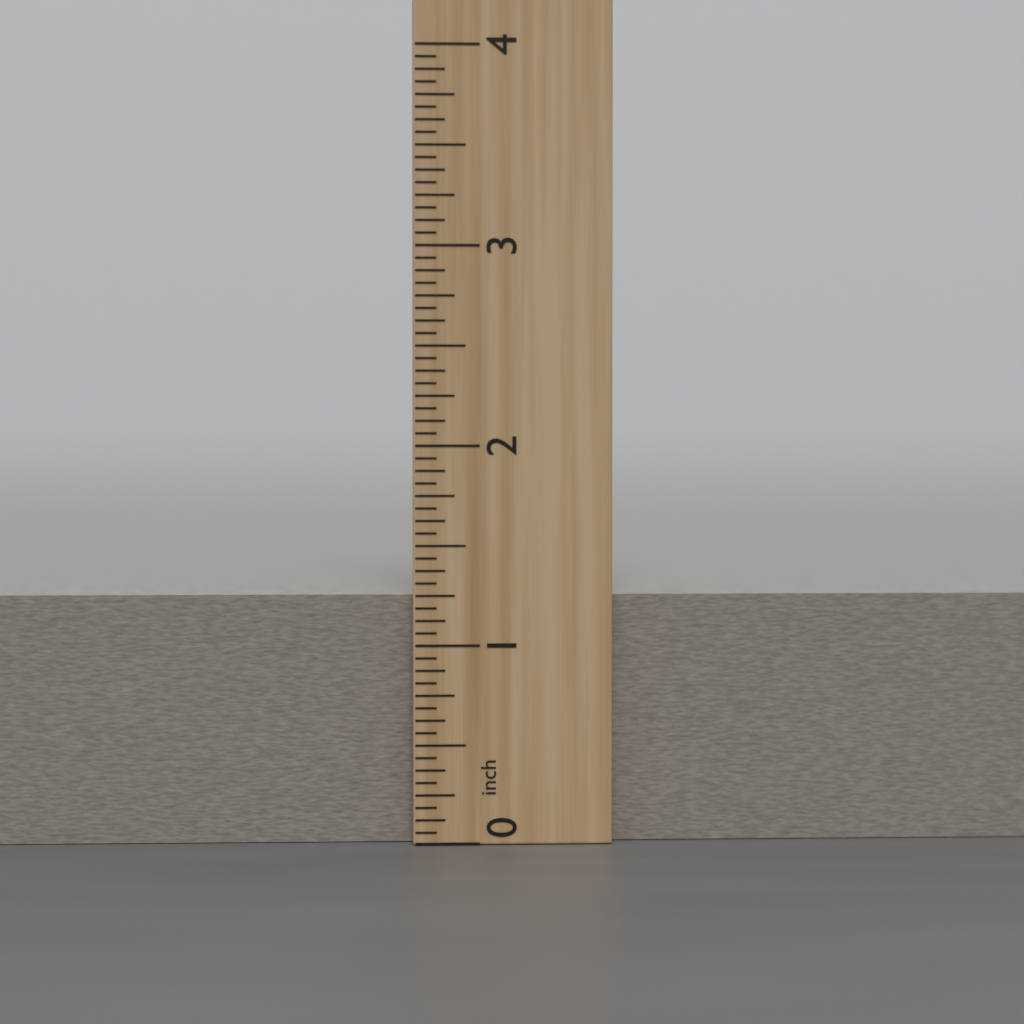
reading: 1.2500 inch
